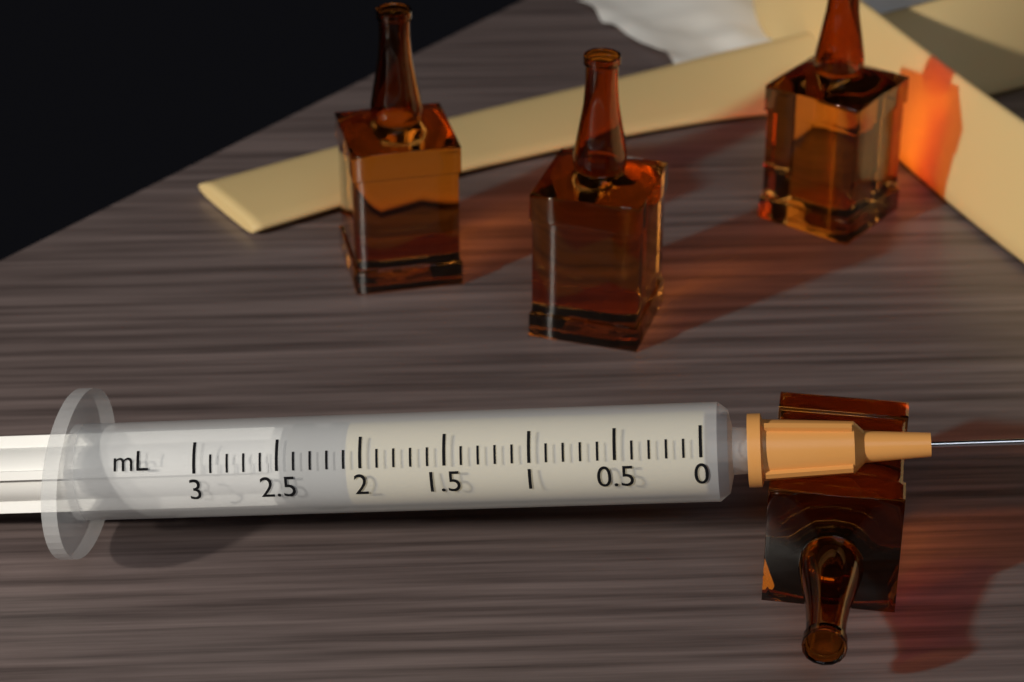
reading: 2.1 mL
